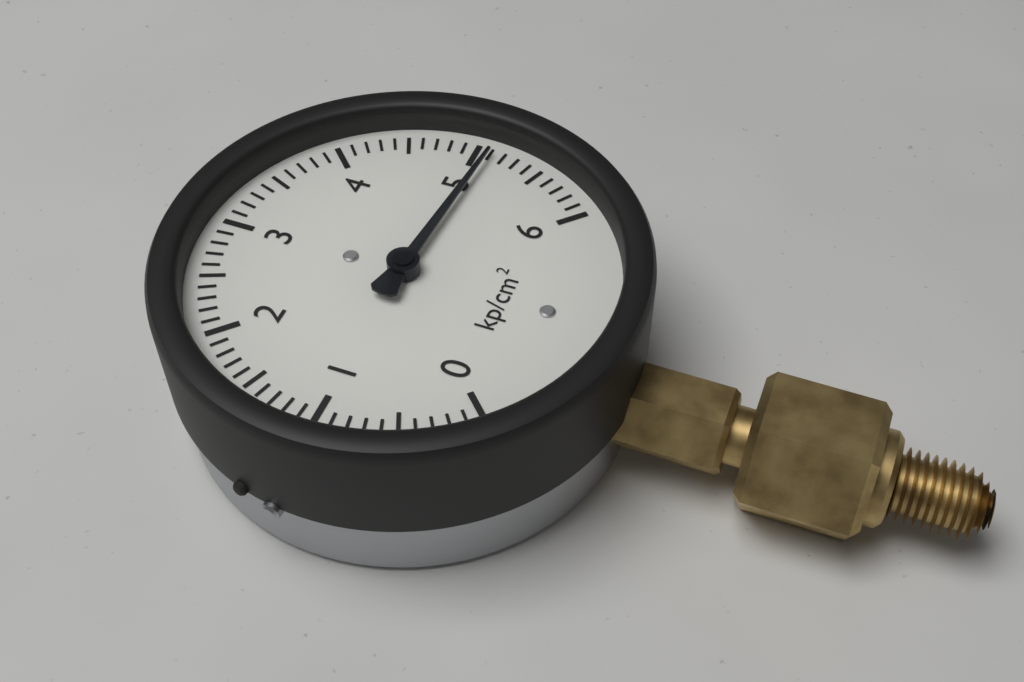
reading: 5.1 kp/cm²
